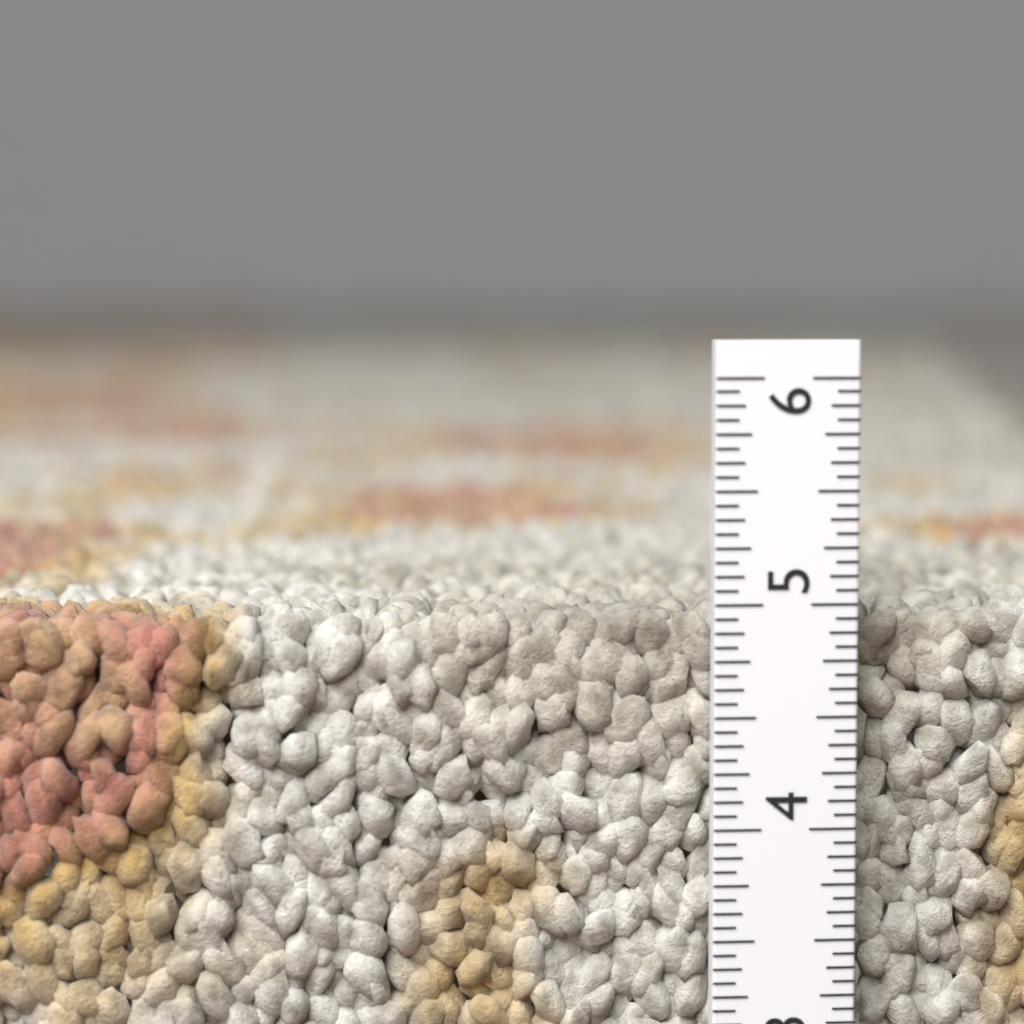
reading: 4.9375 in
